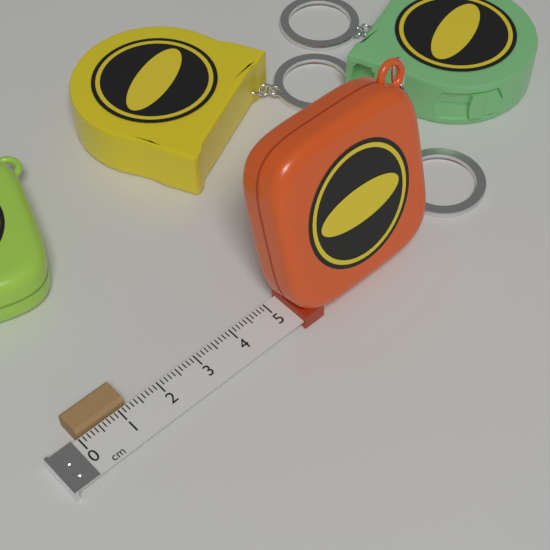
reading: 1.2 cm
